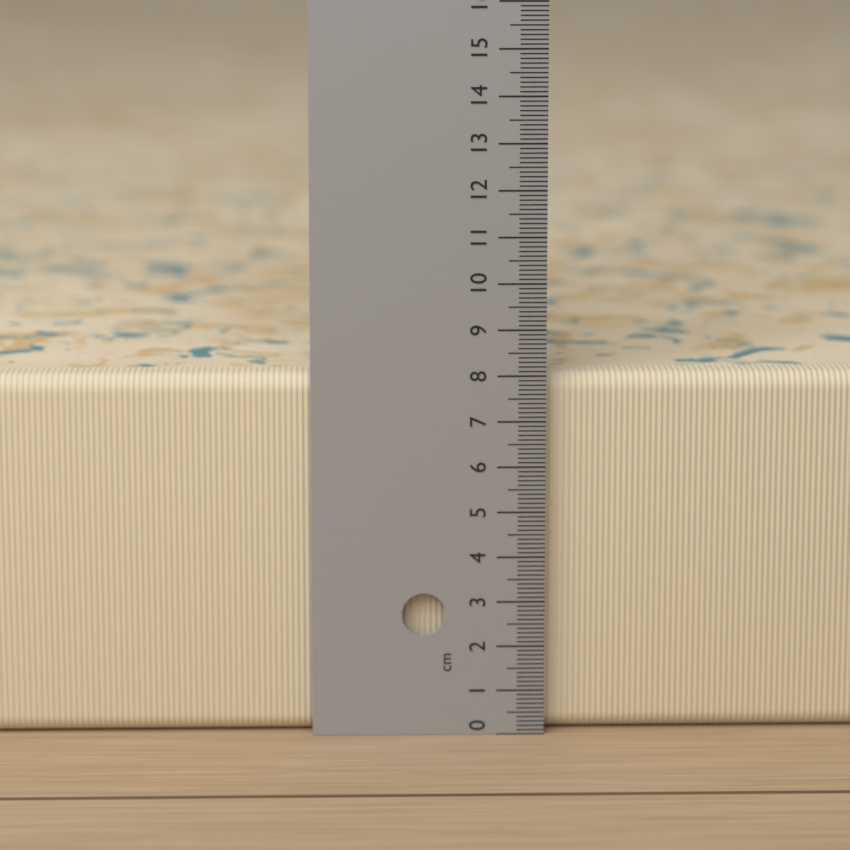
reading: 8.0 cm
